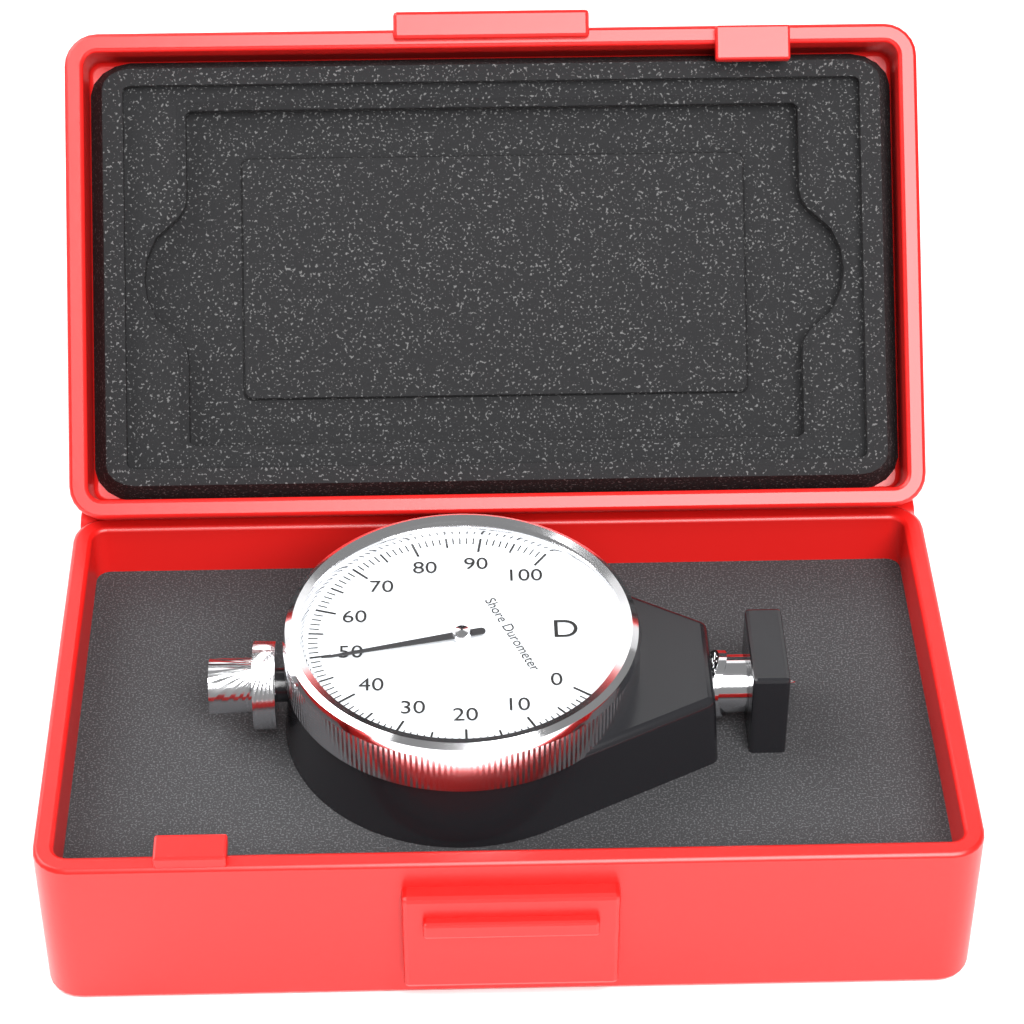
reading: 49 Shore D
